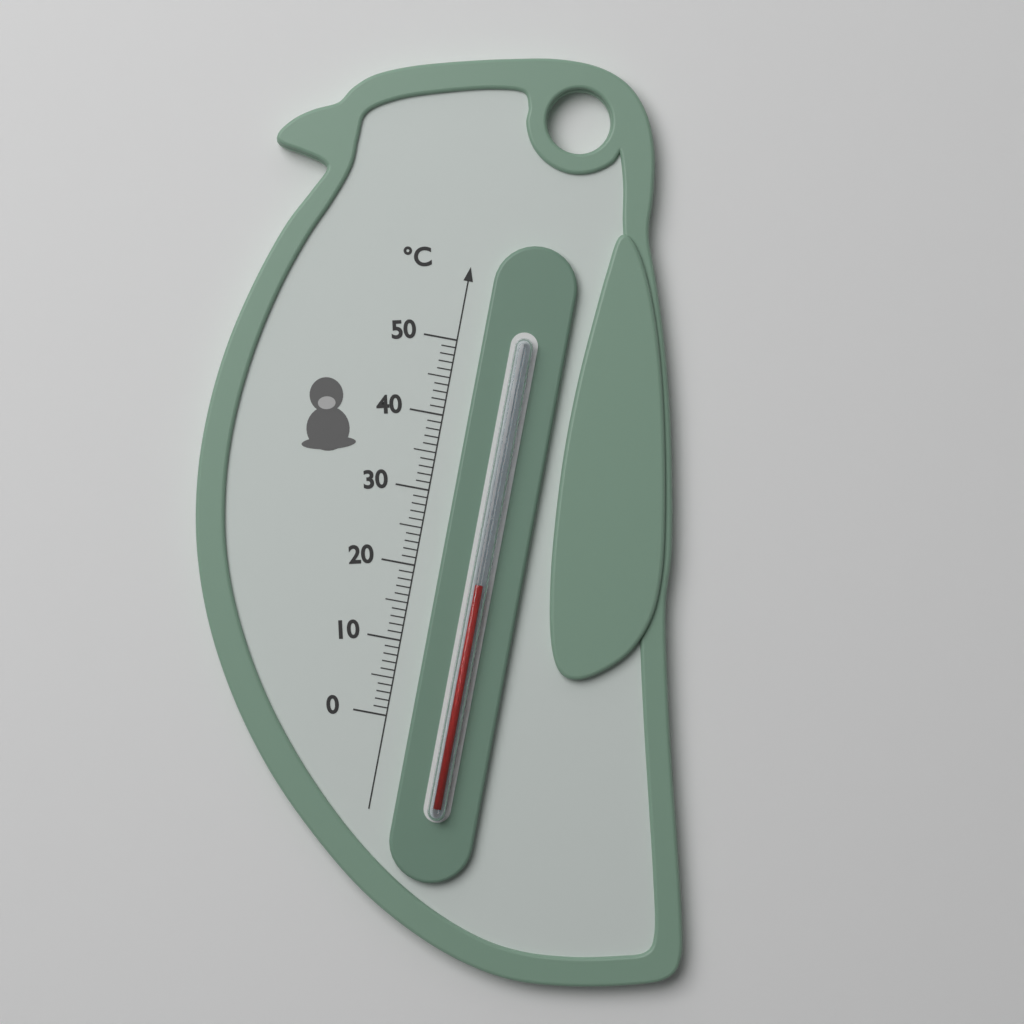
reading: 19 °C
